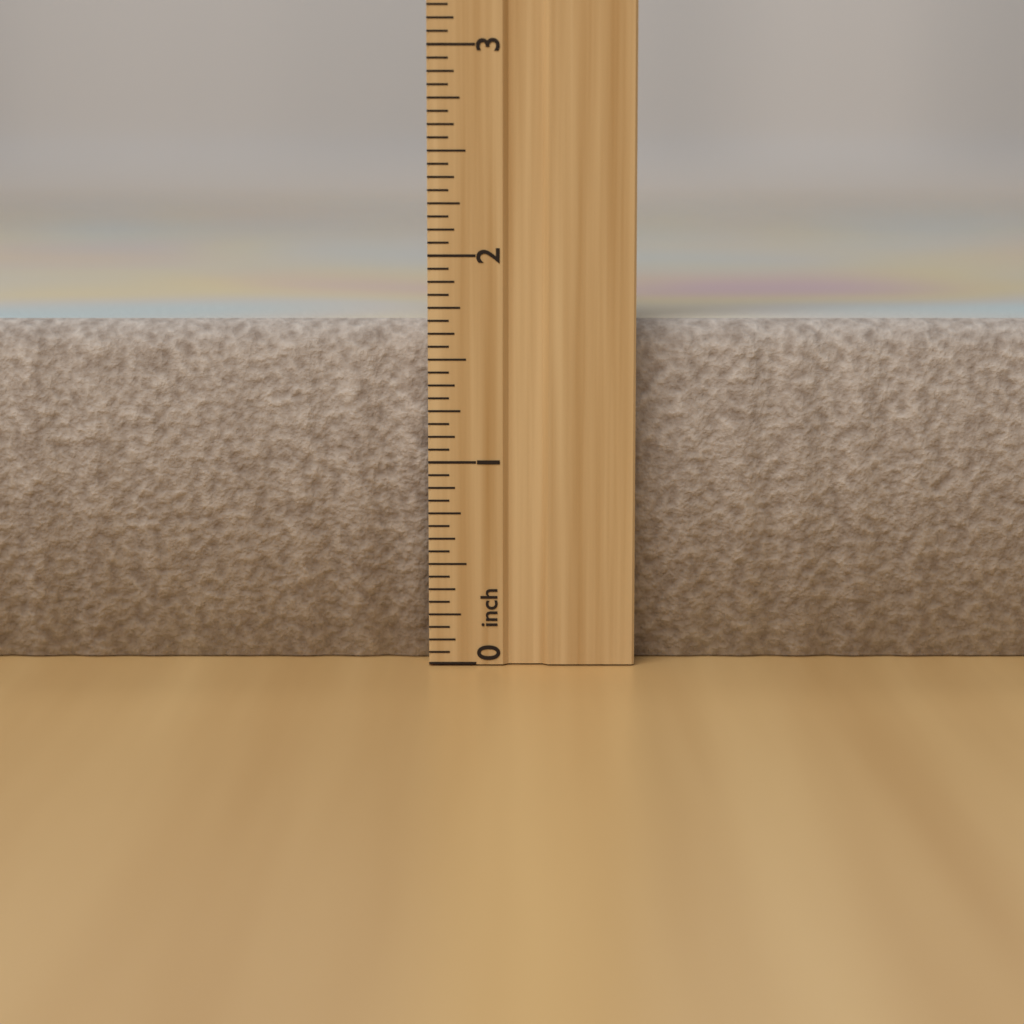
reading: 1.6875 inch
